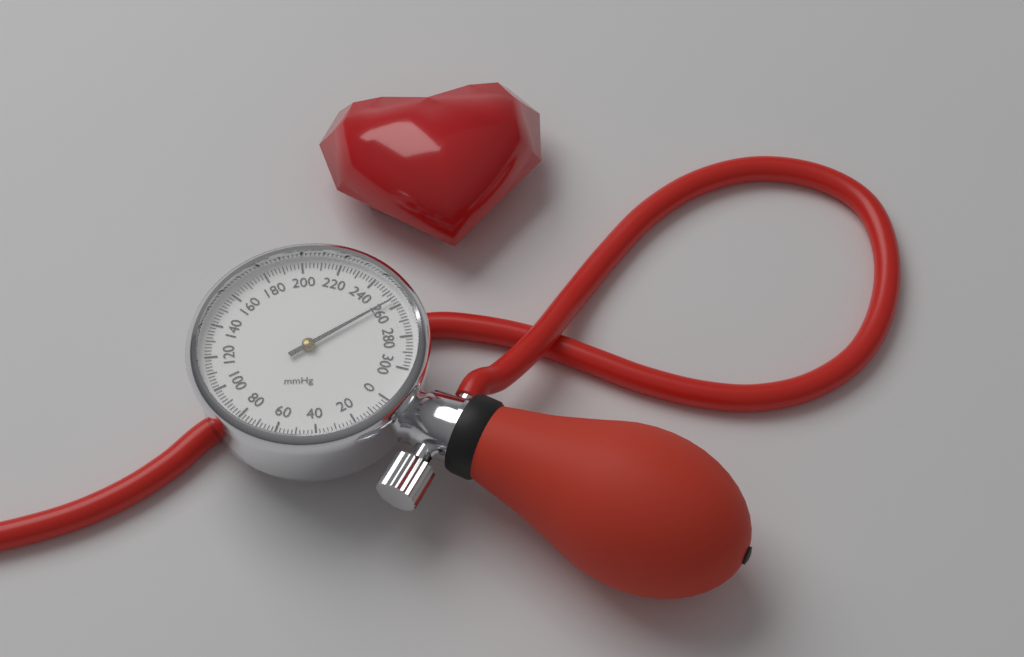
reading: 256 mmHg
